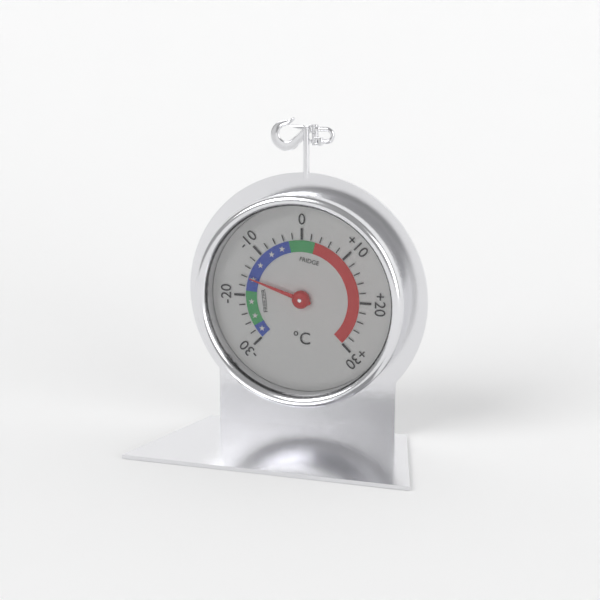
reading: -16 °C
